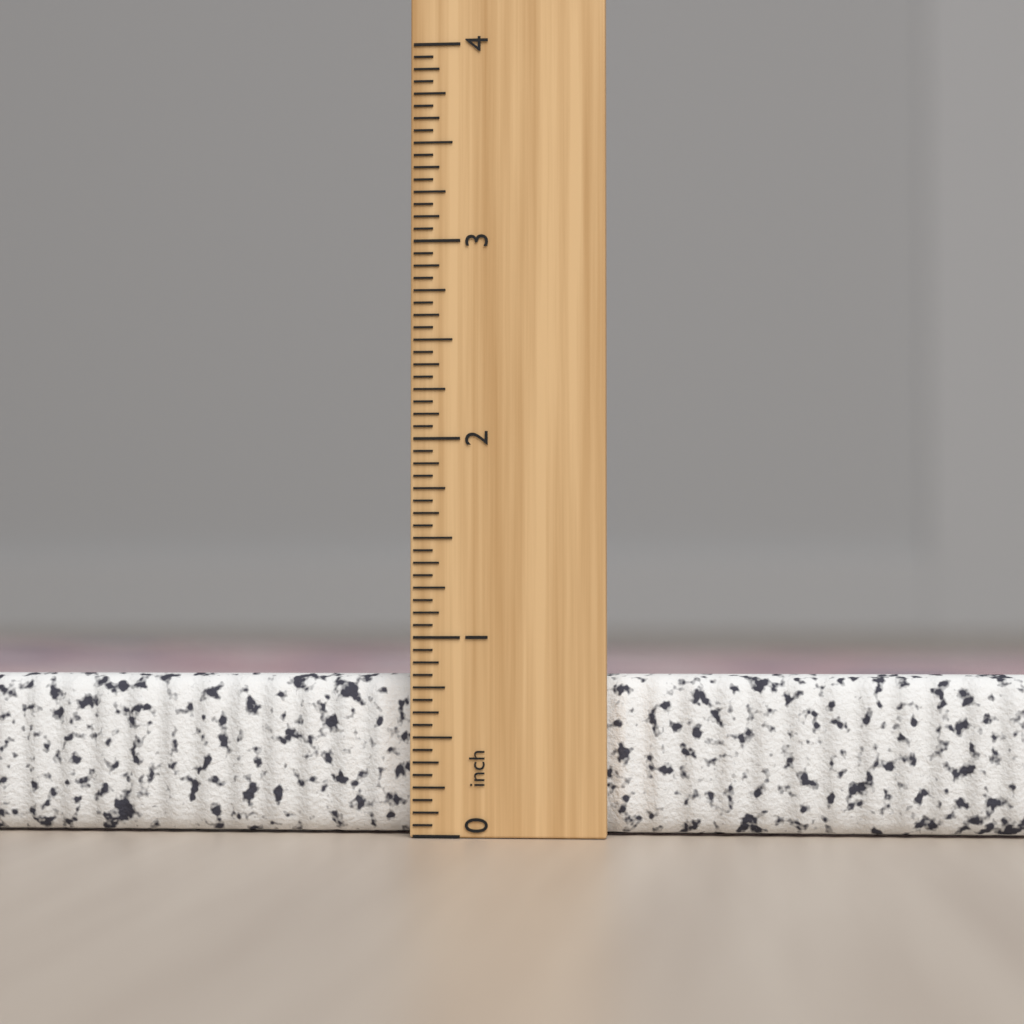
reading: 0.8125 inch
